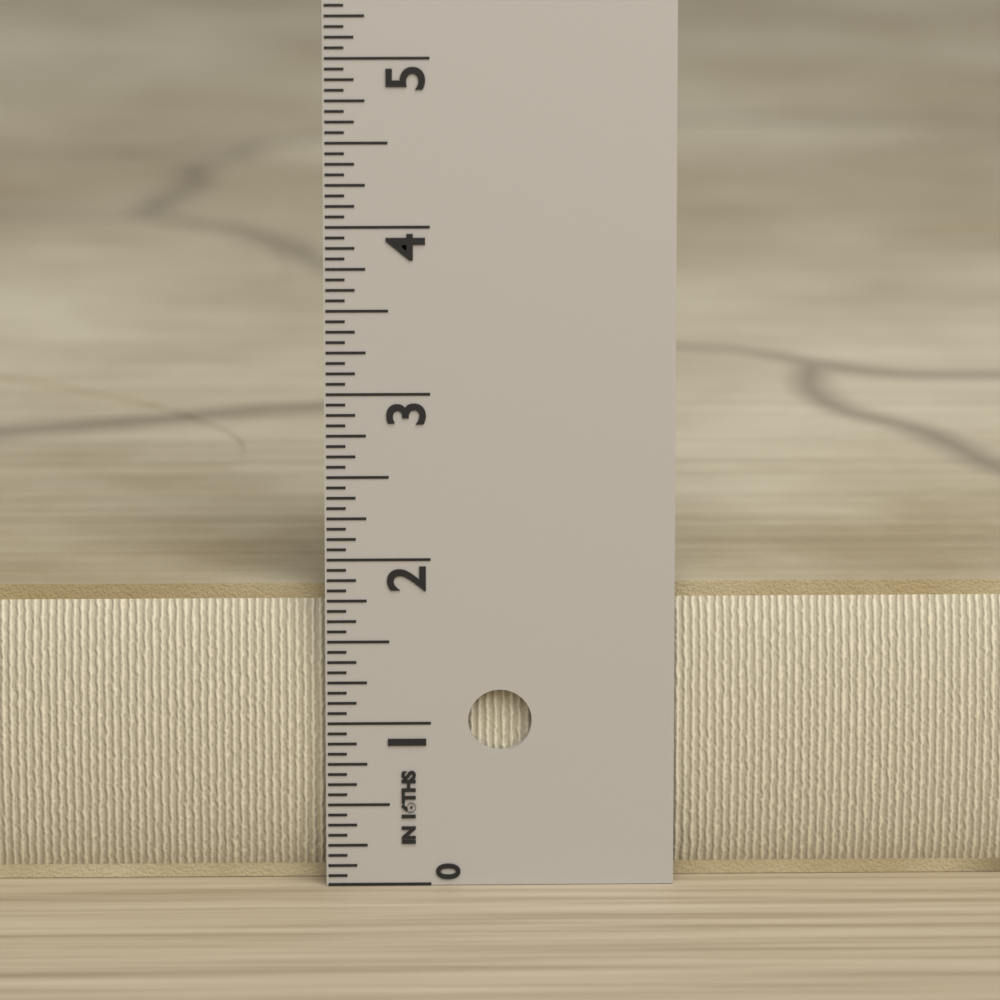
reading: 1.8125 in
